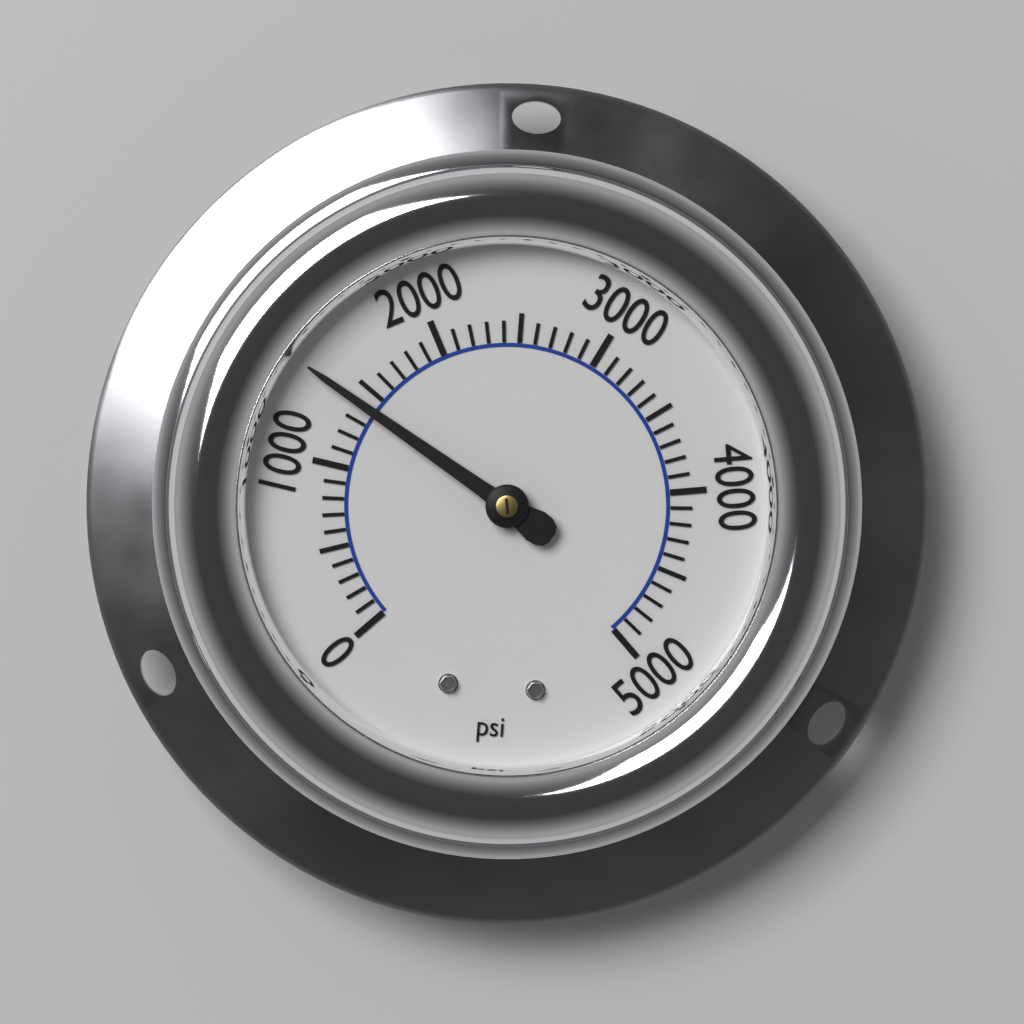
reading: 1400 psi
